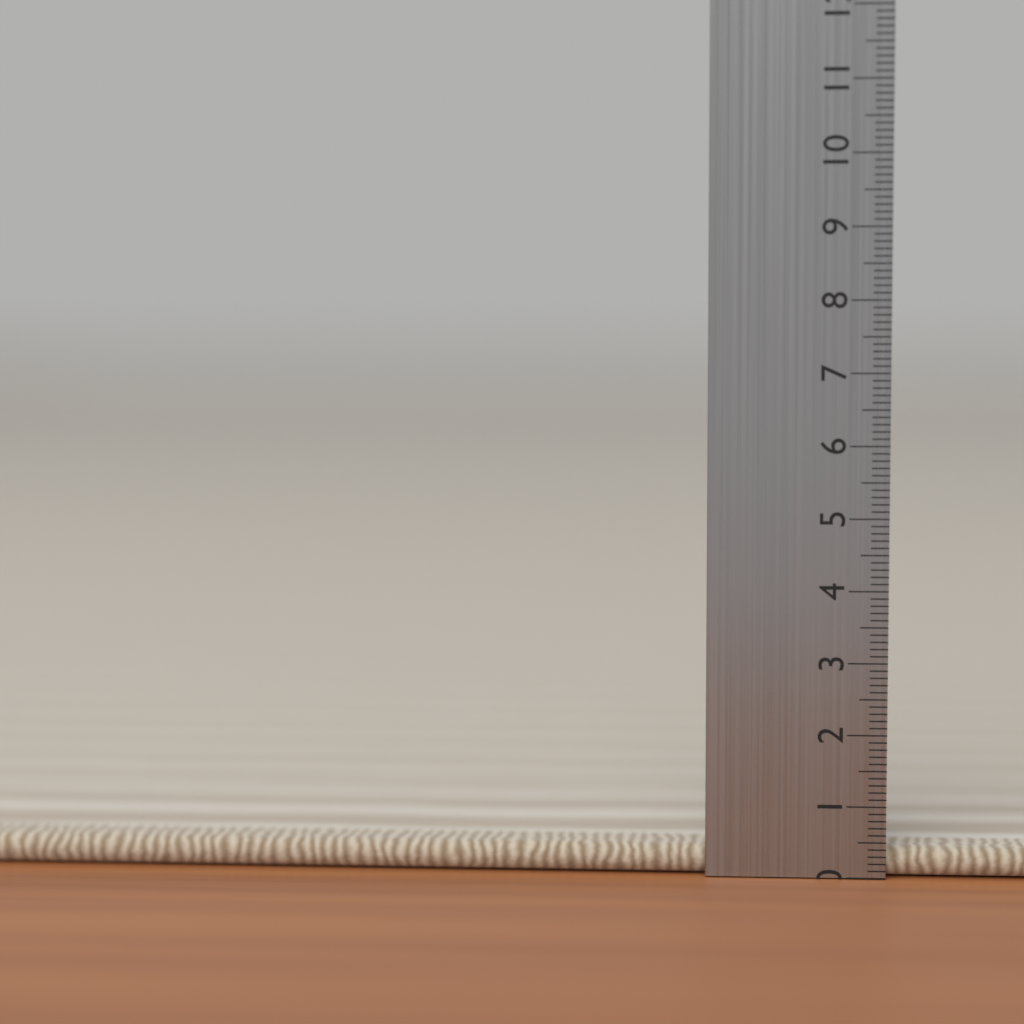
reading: 0.4 cm
